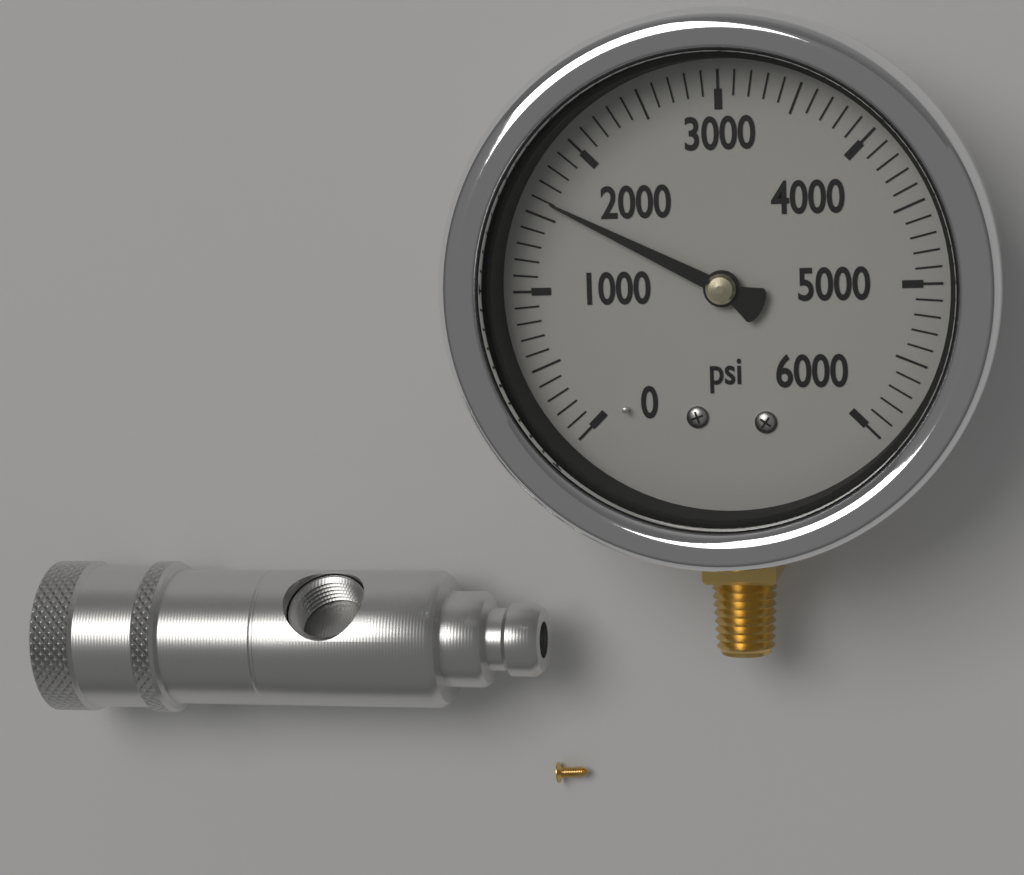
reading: 1600 psi
